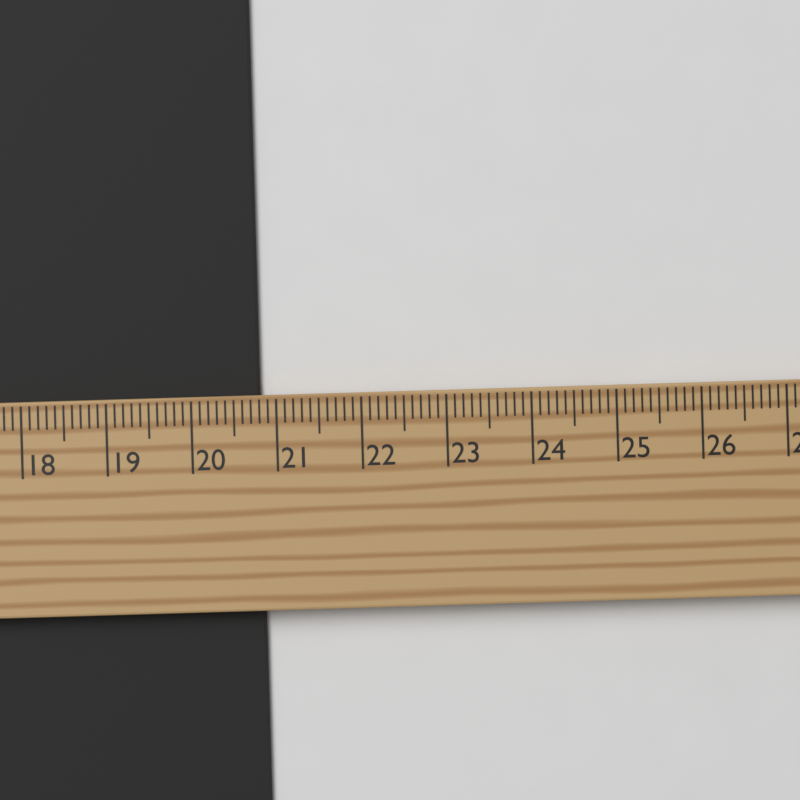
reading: 20.8 cm
